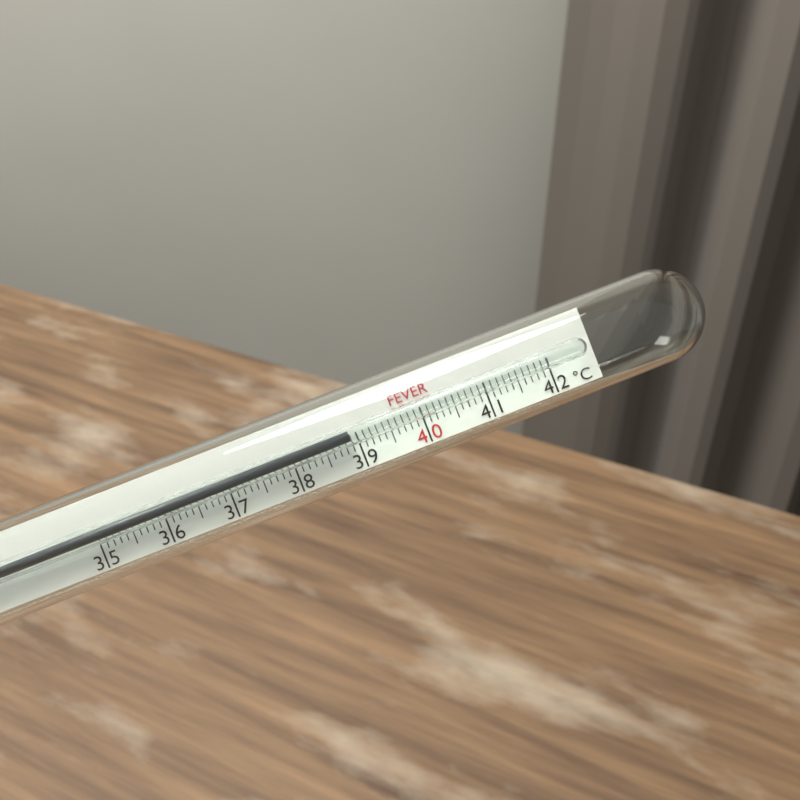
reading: 38.9 °C
